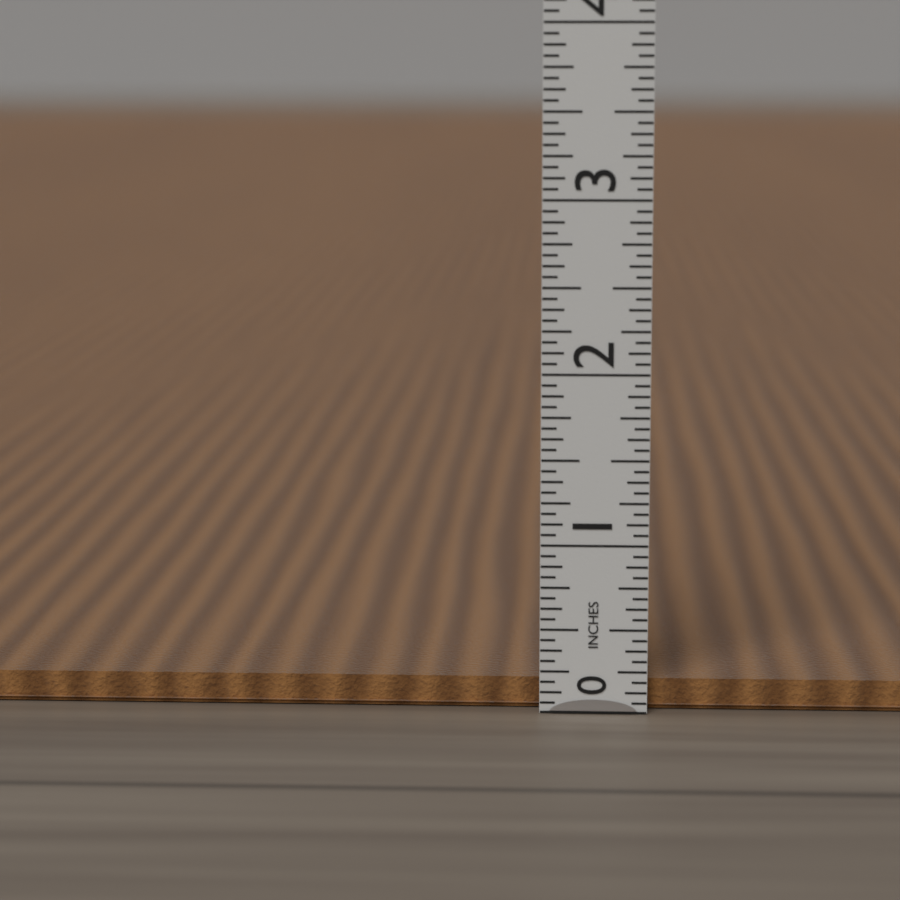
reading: 0.1875 in
